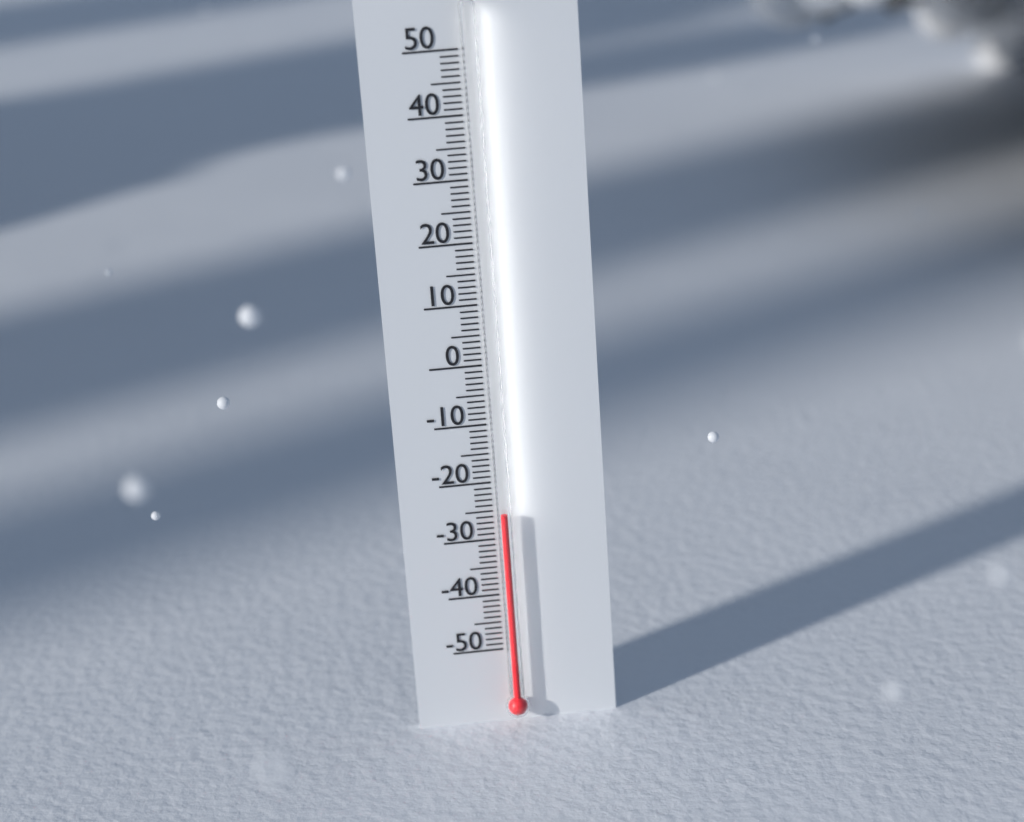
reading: -25 (no unit)
